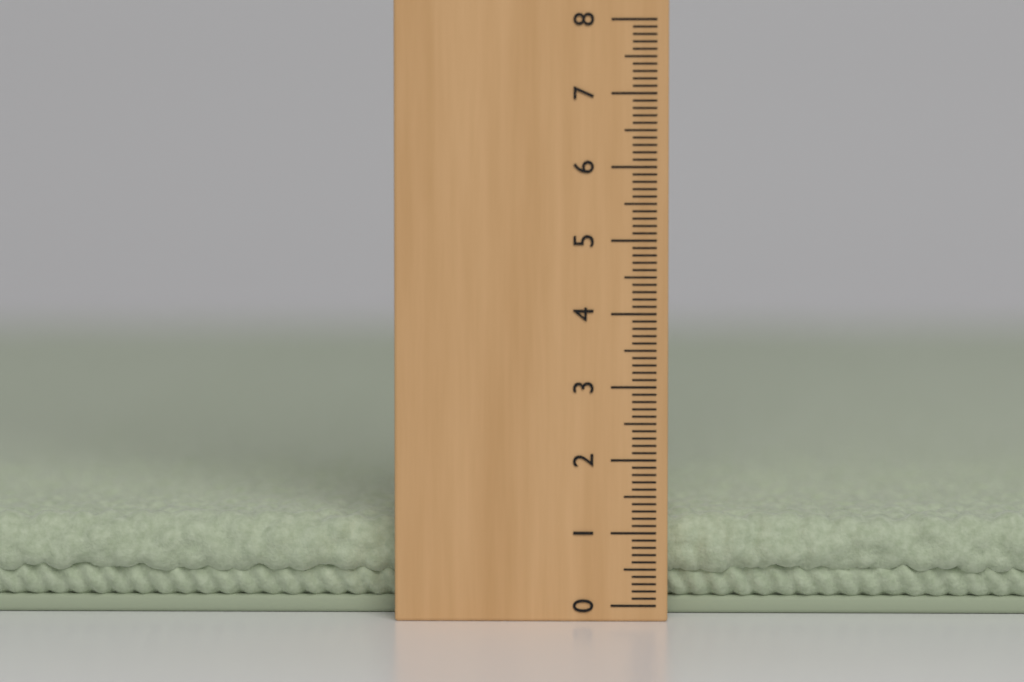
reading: 1.2 (no unit)
